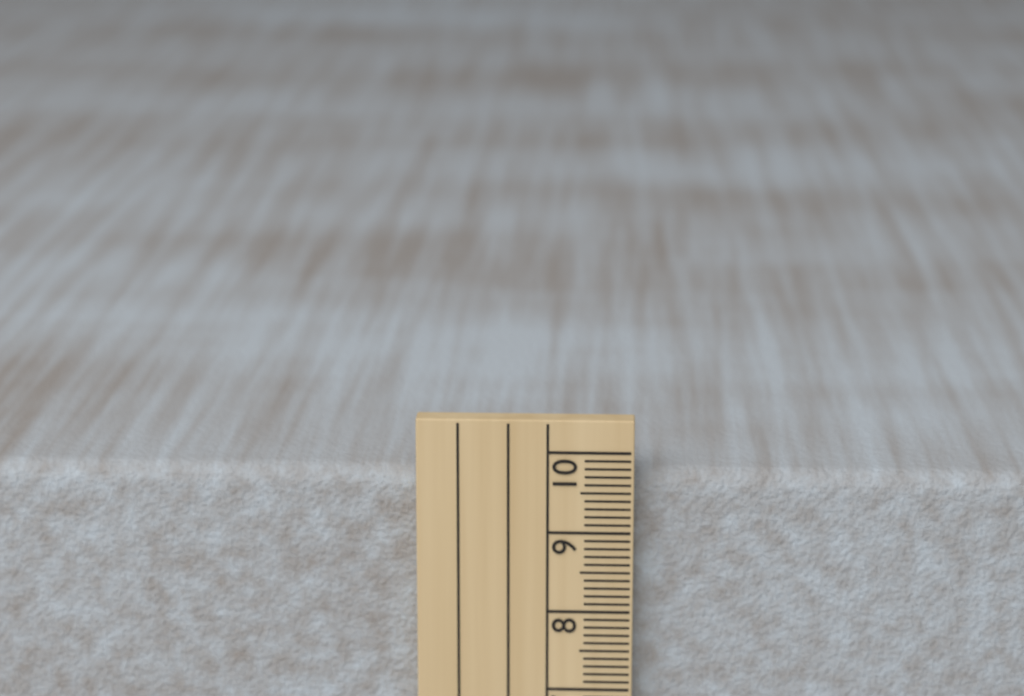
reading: 9.7 cm
